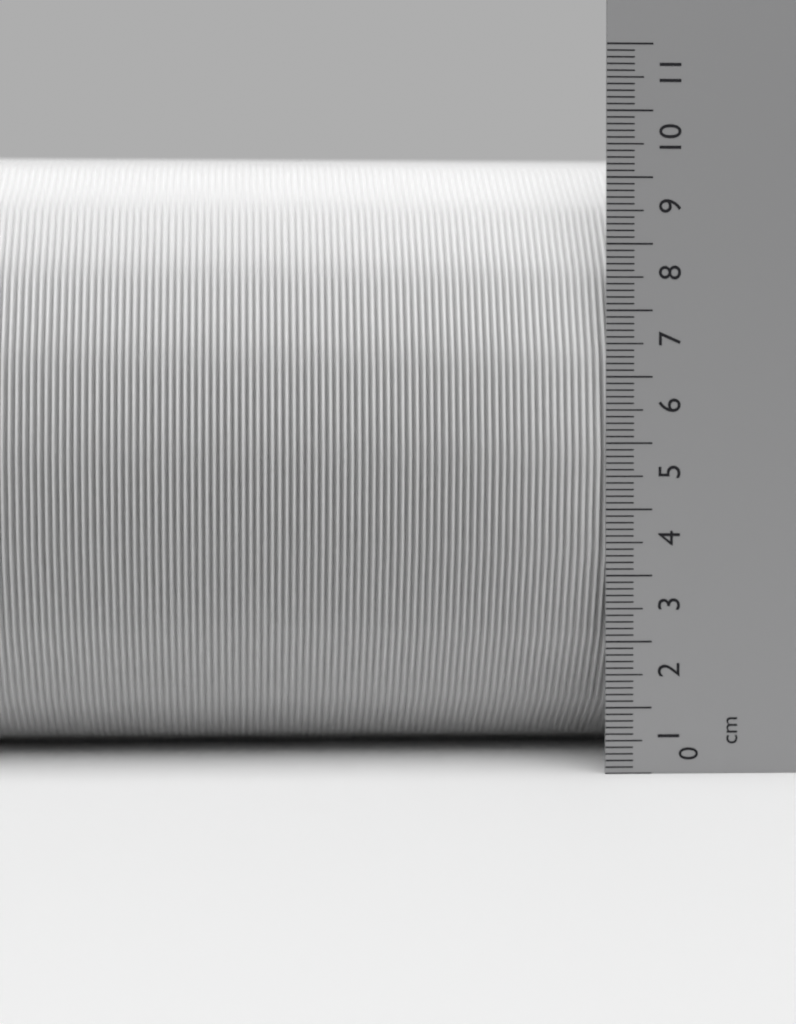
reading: 9.7 cm
